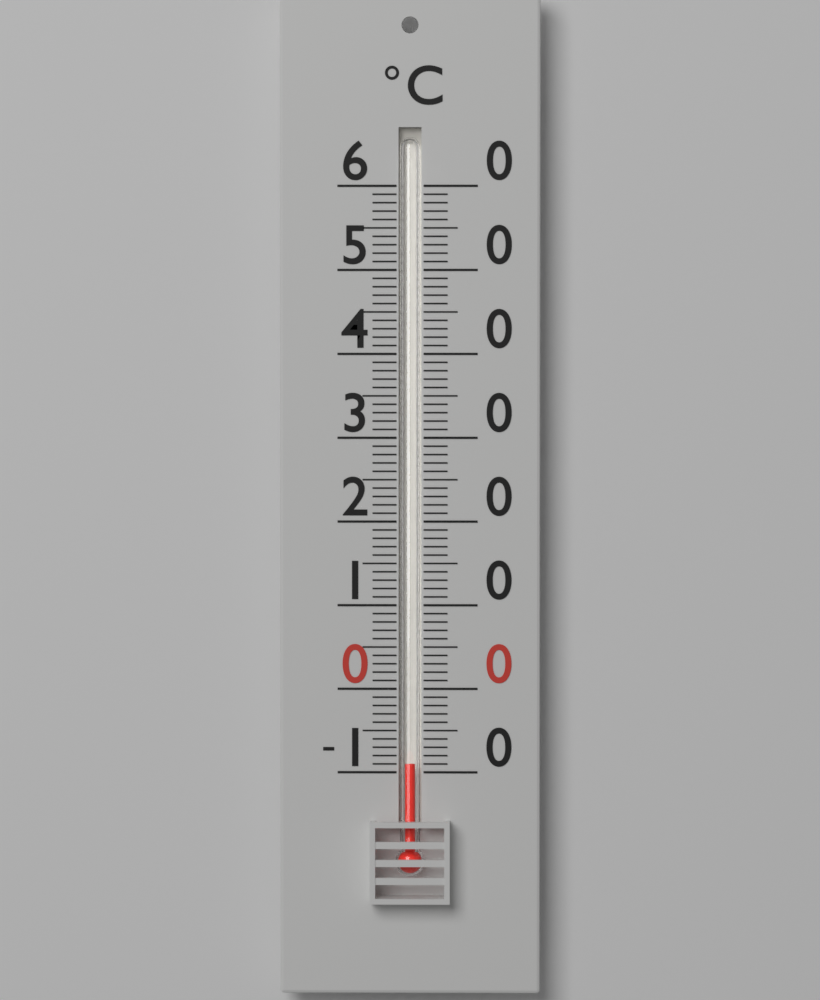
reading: -9 °C
